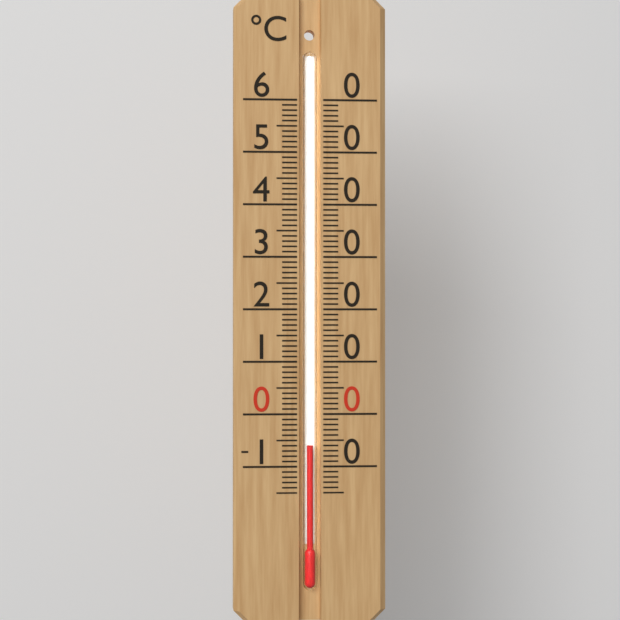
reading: -6 °C
